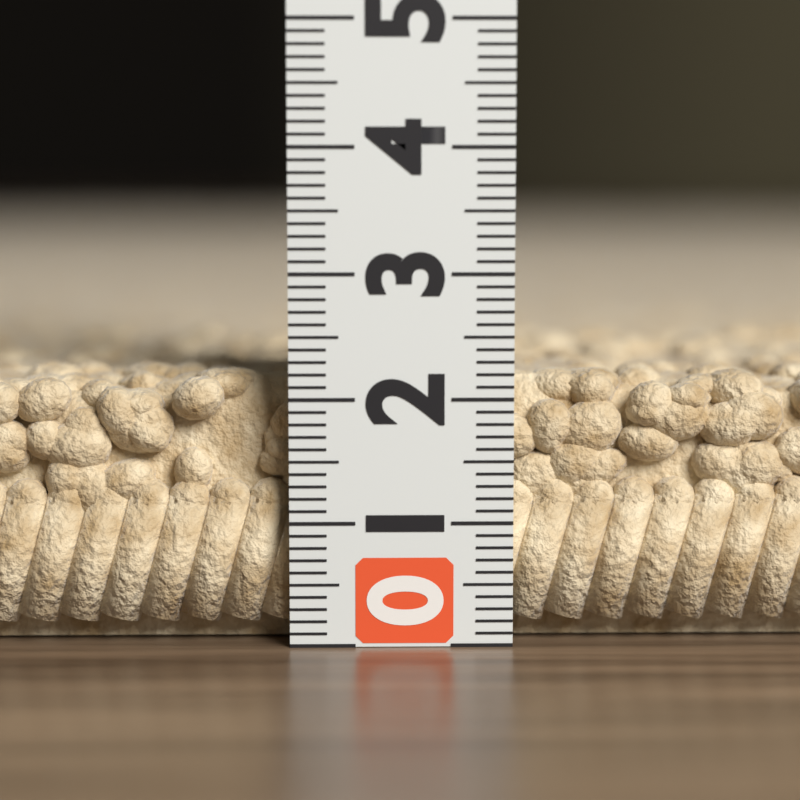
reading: 2.2 (no unit)
